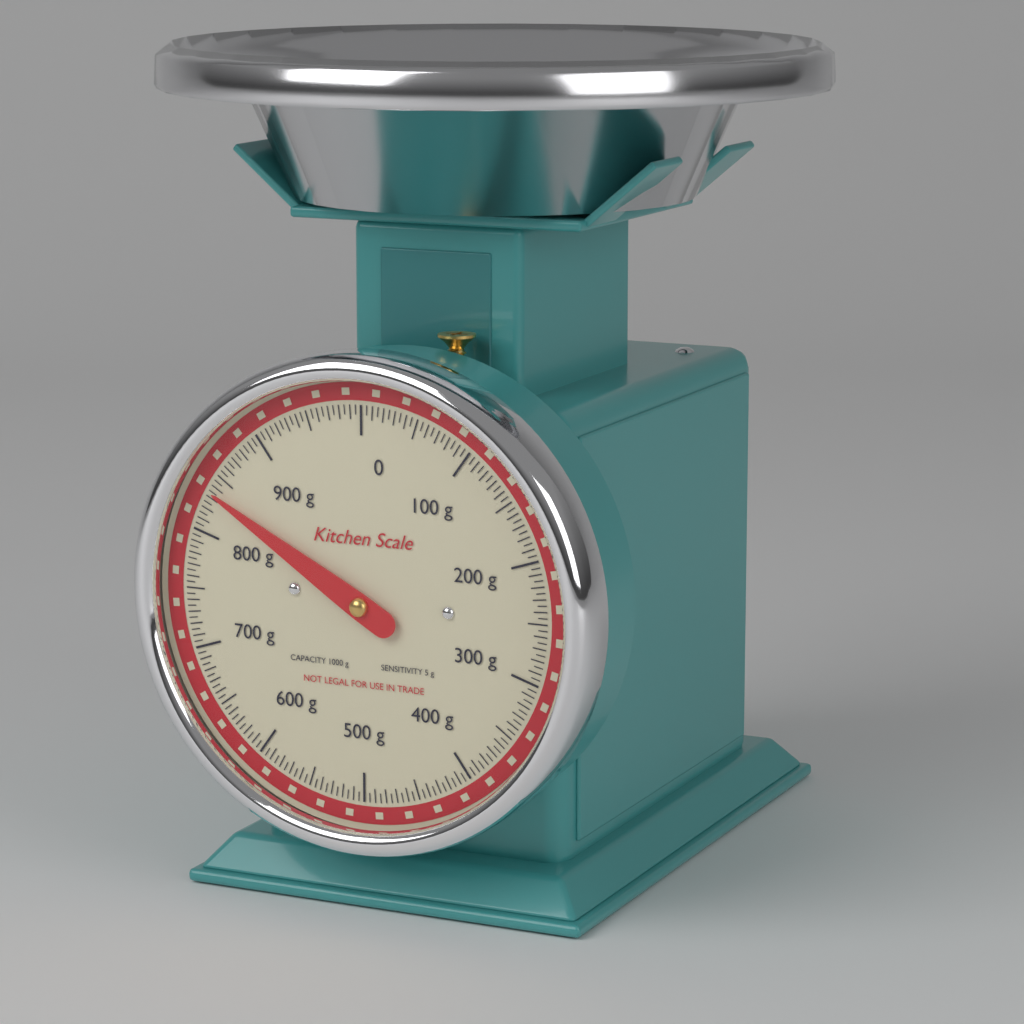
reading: 835 g
